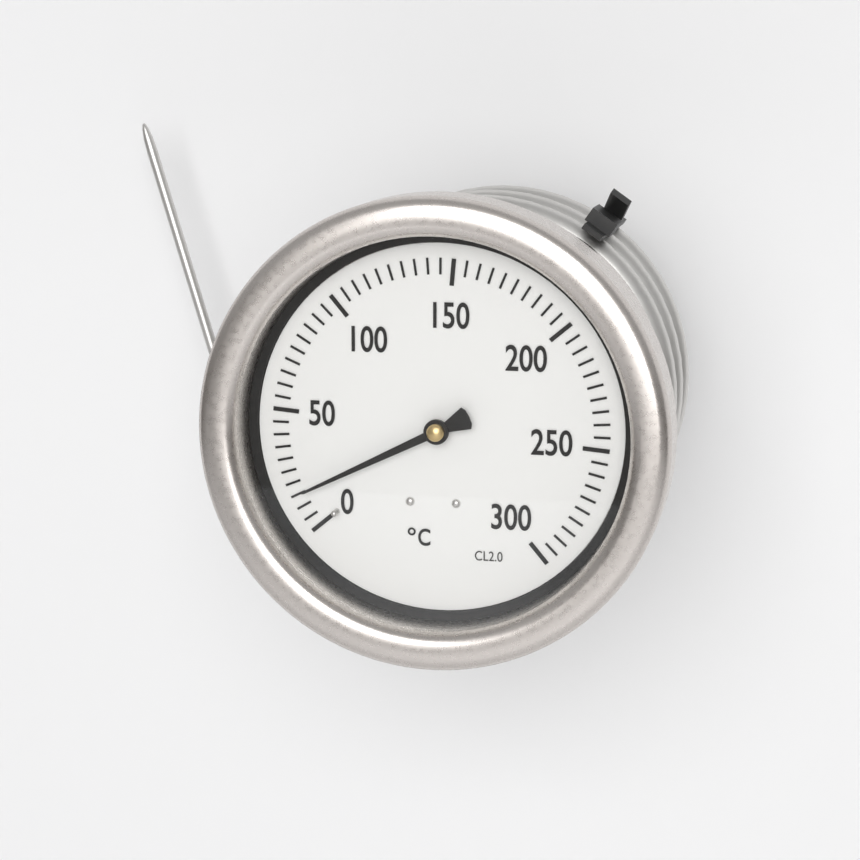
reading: 15 °C
